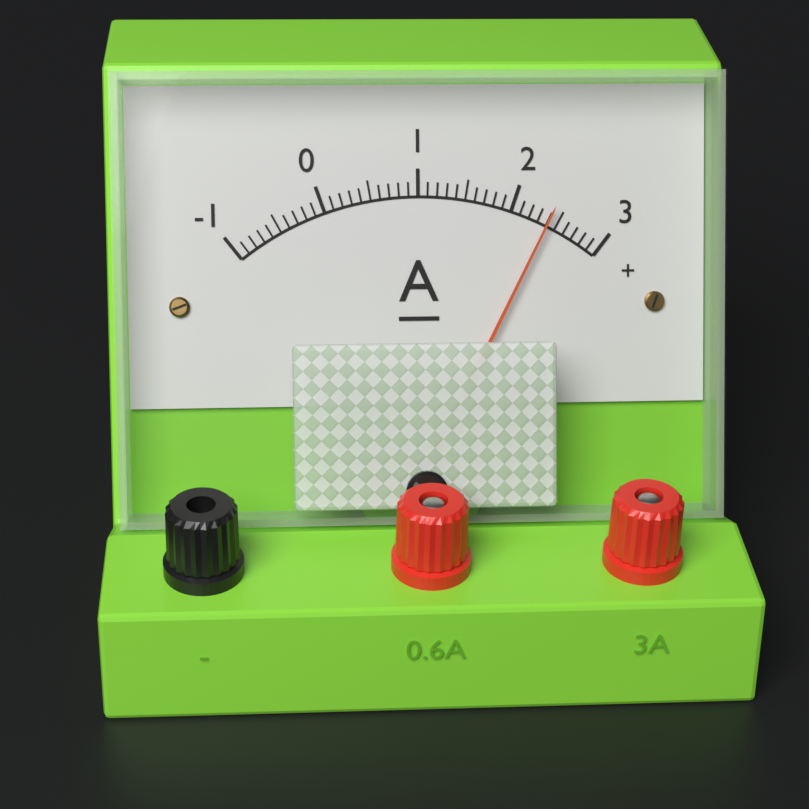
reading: 2.4 A
